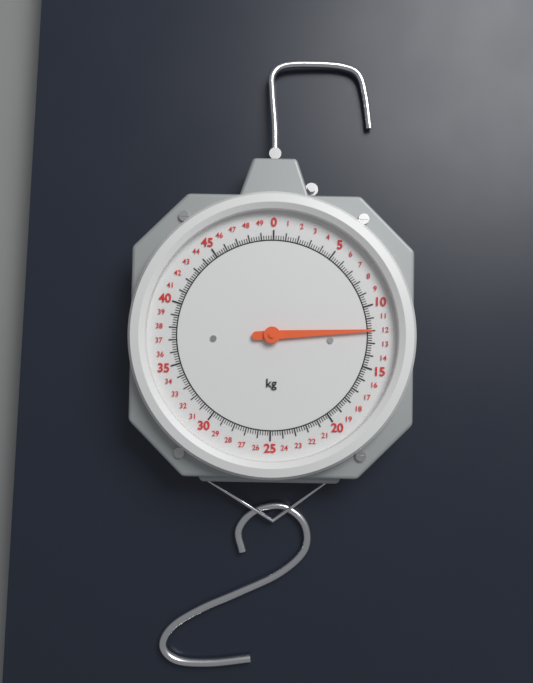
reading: 12.0 kg
